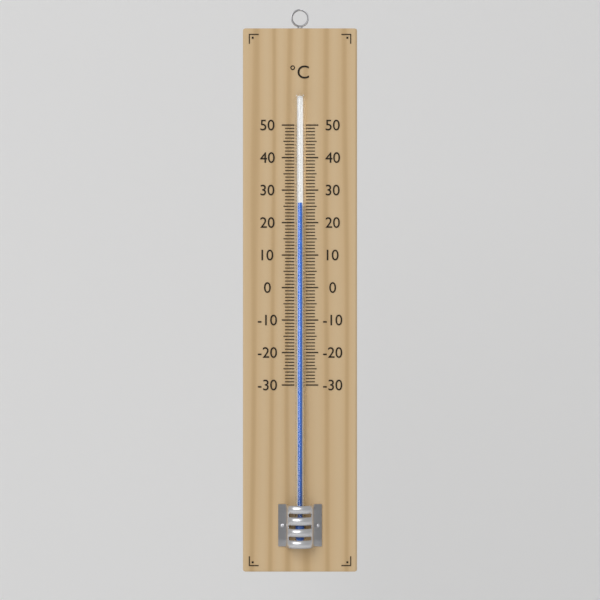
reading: 26 °C
